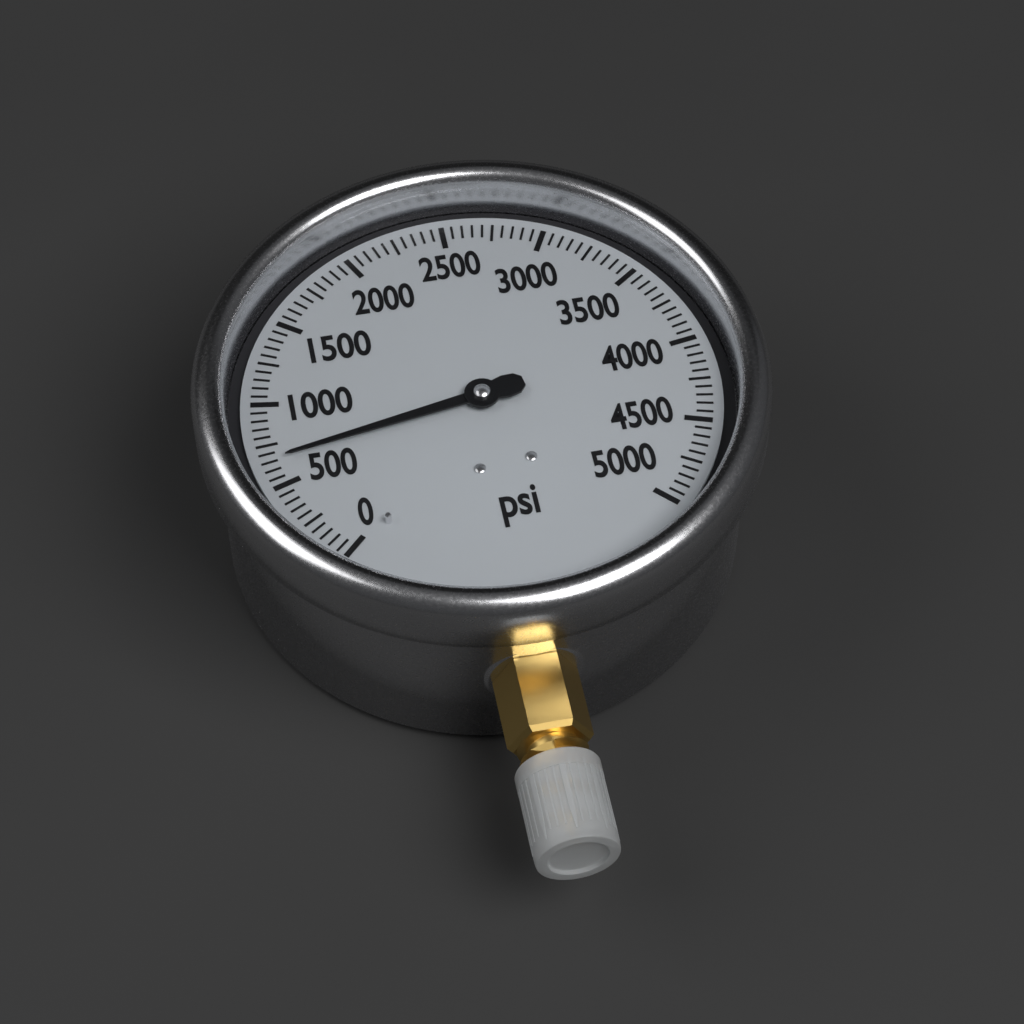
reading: 650 psi
